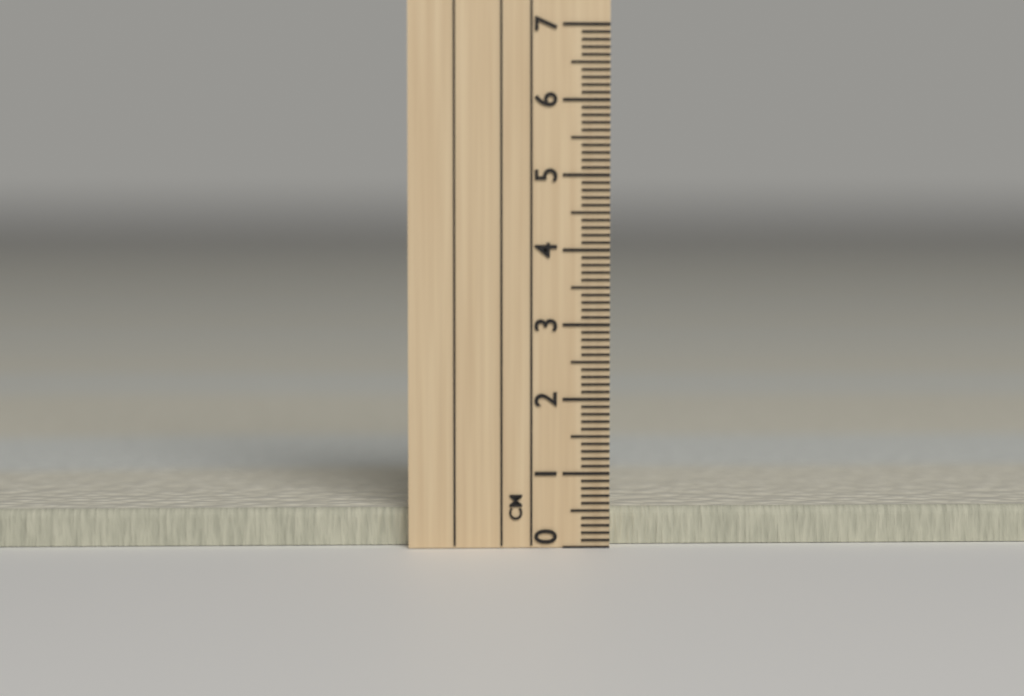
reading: 0.5 cm
